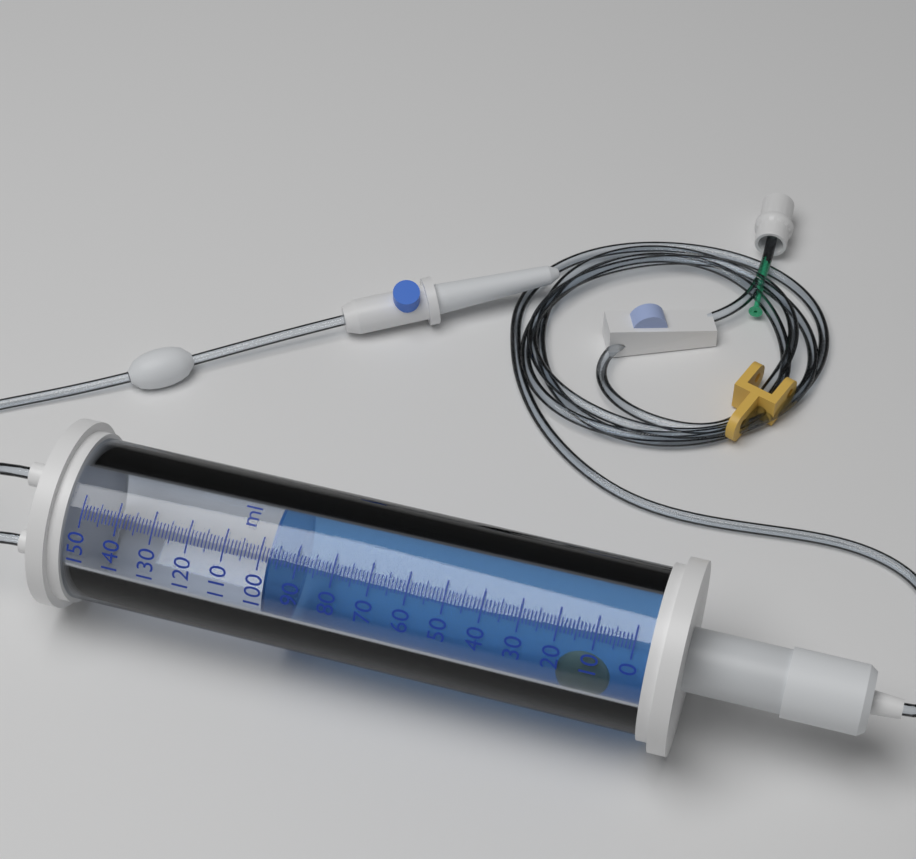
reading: 98 ml
